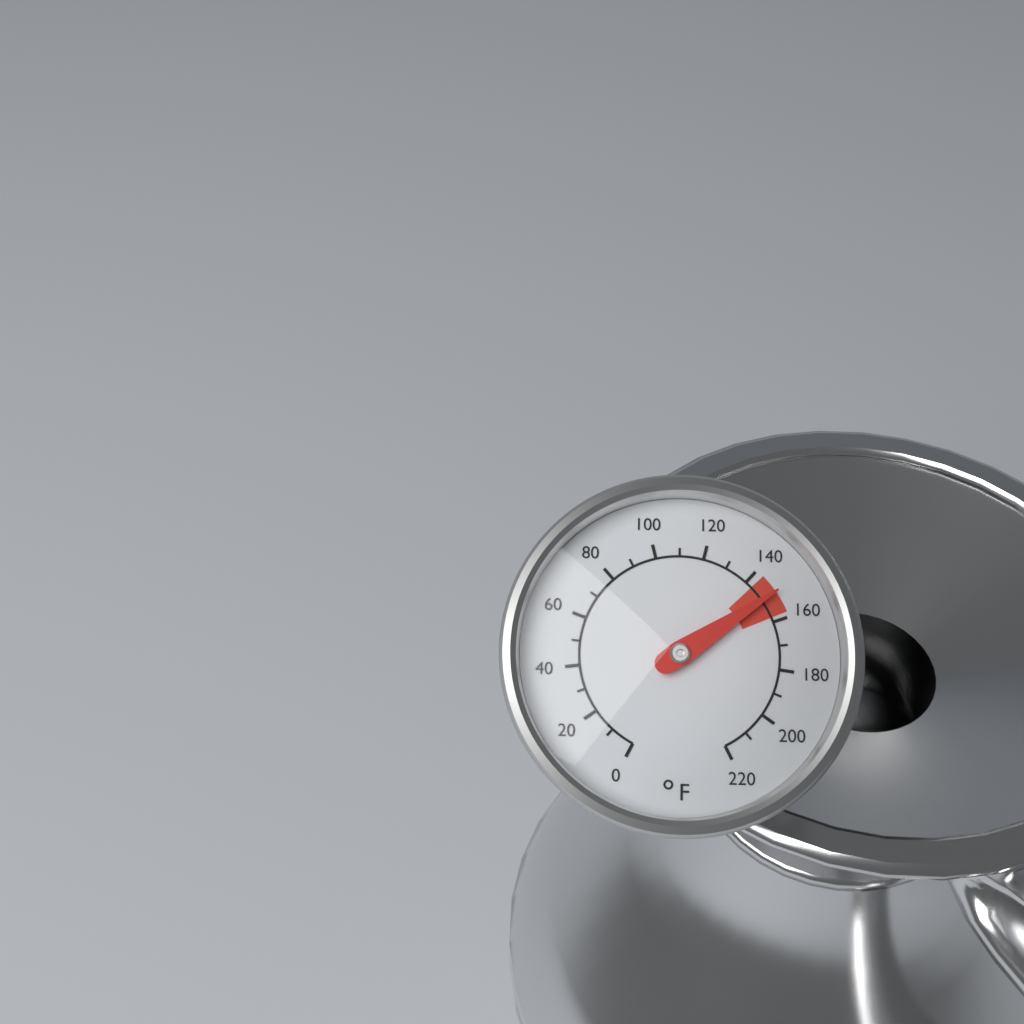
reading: 150 °F
